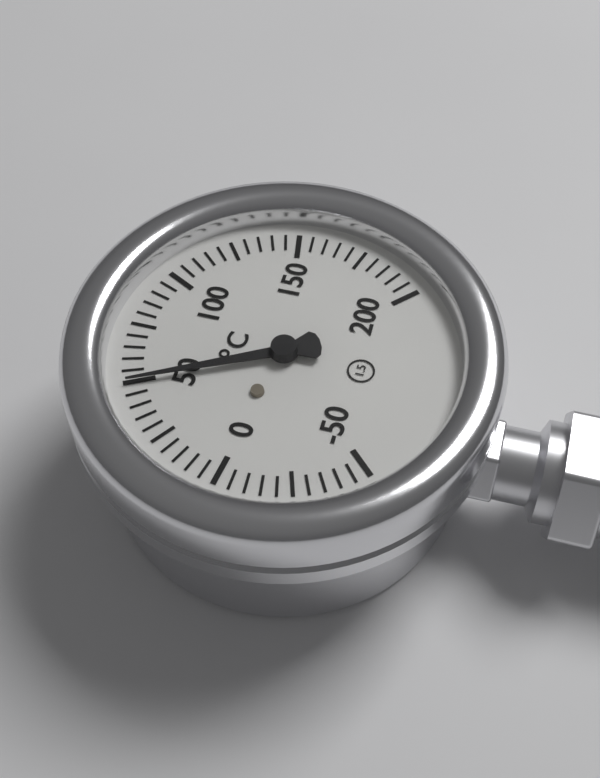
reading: 50 °C
